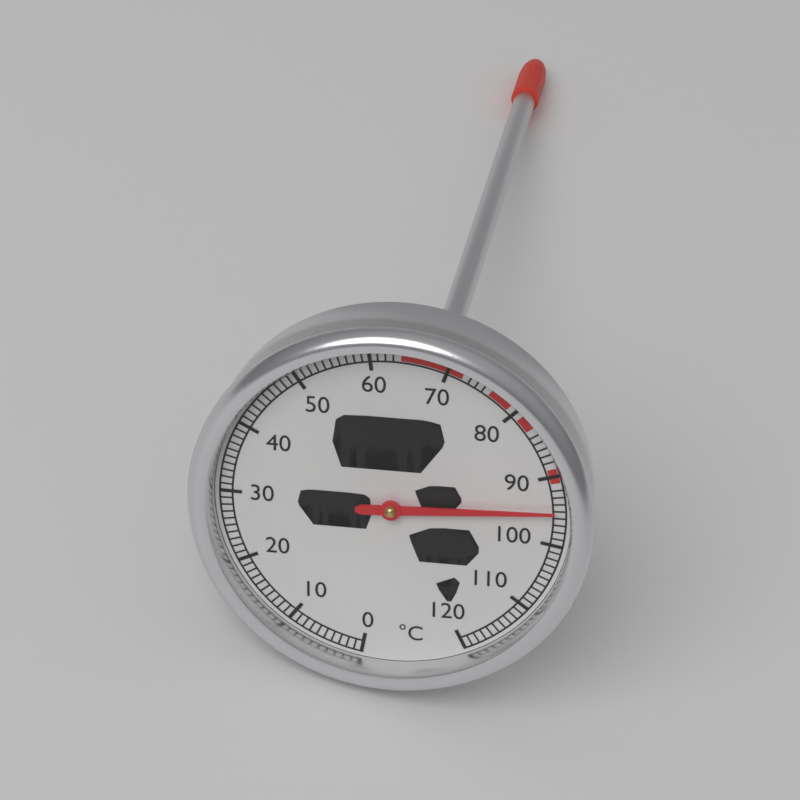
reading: 95 °C
